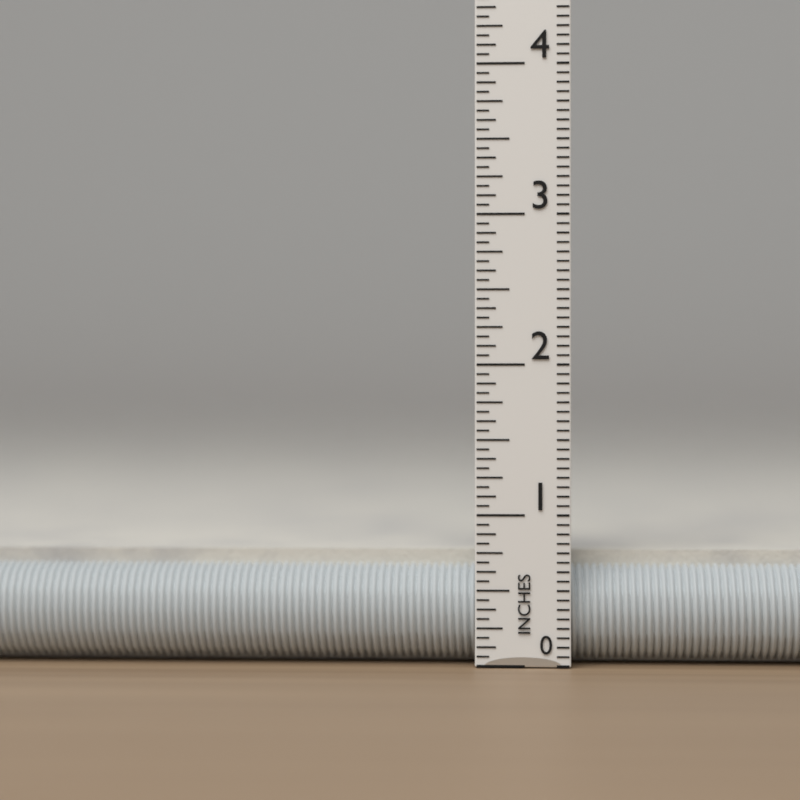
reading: 0.7500 in
